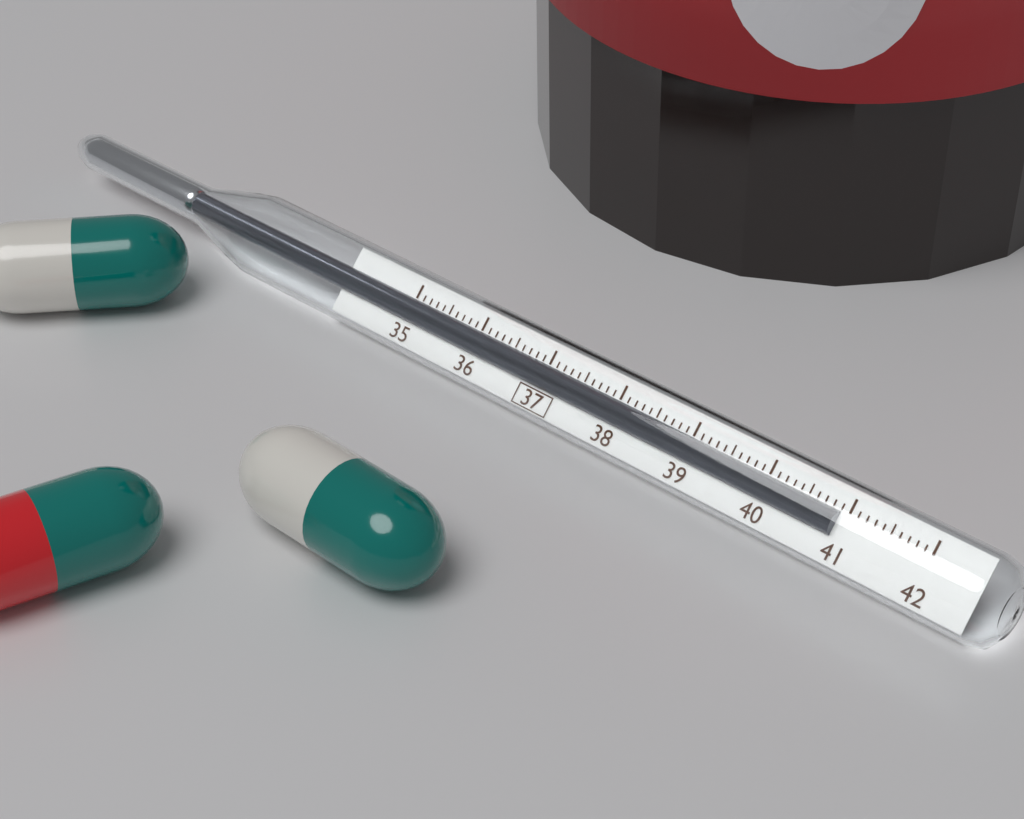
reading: 40.9 (no unit)
